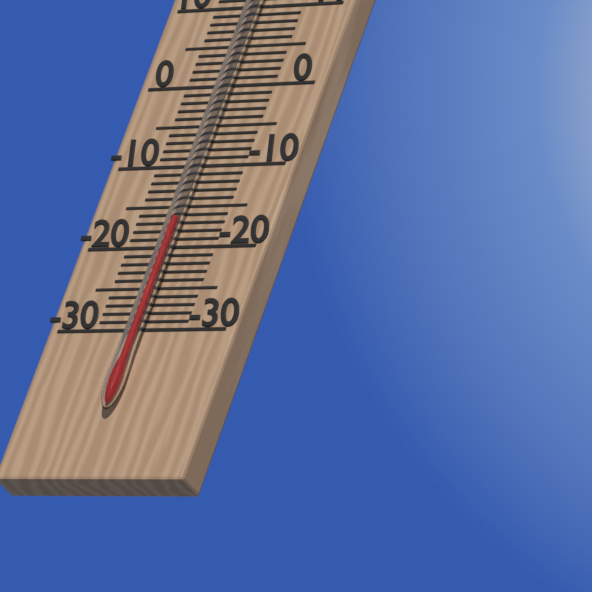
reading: -17 °C
